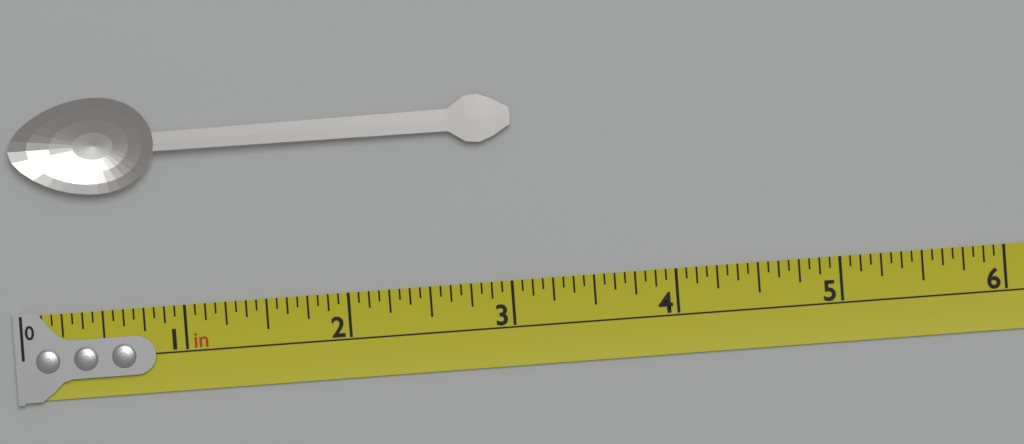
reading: 3.0625 in
